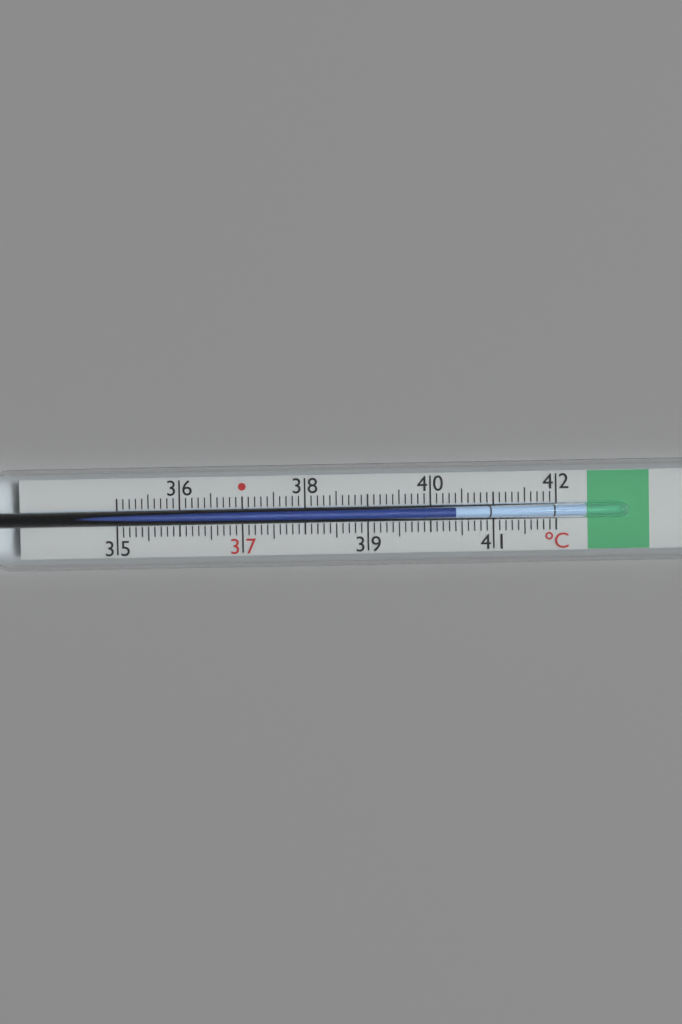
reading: 40.4 °C
